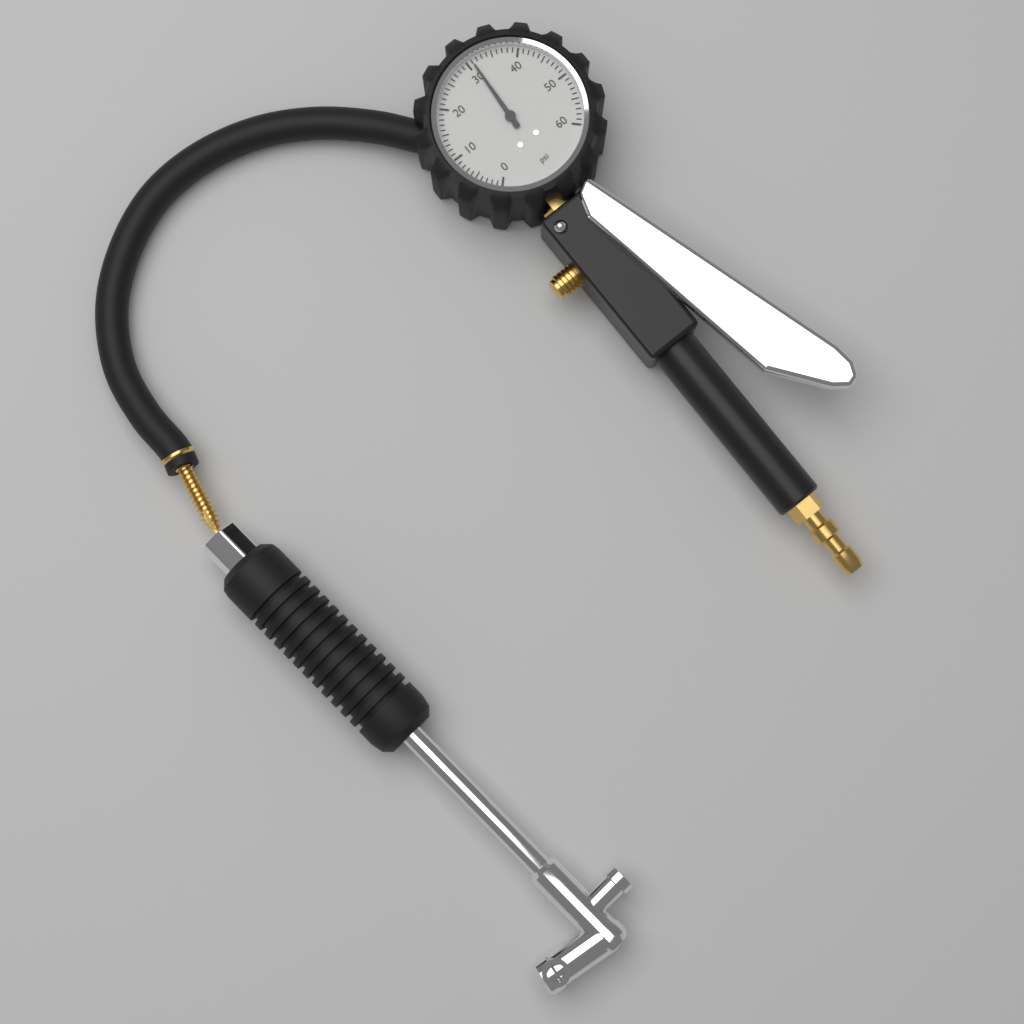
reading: 31 psi
